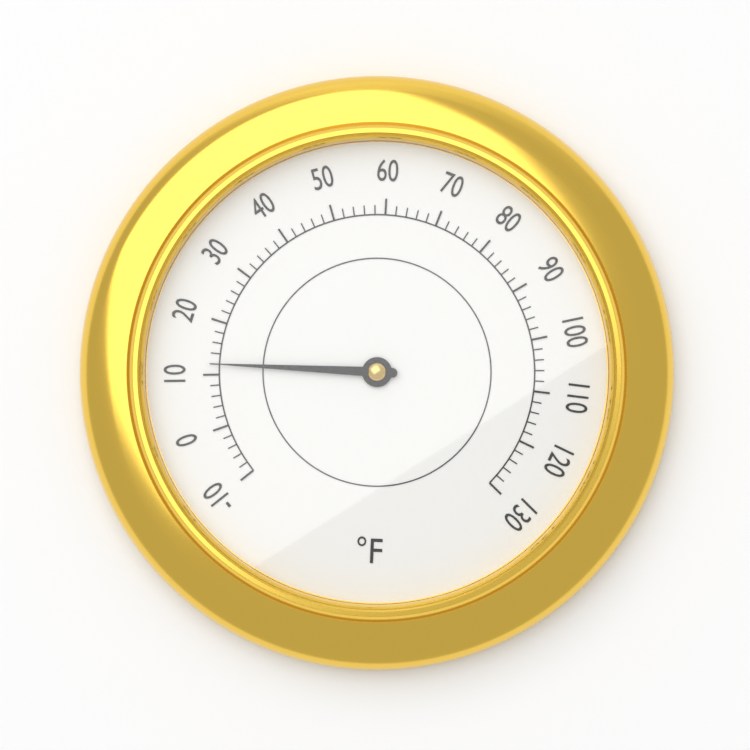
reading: 12 °F
